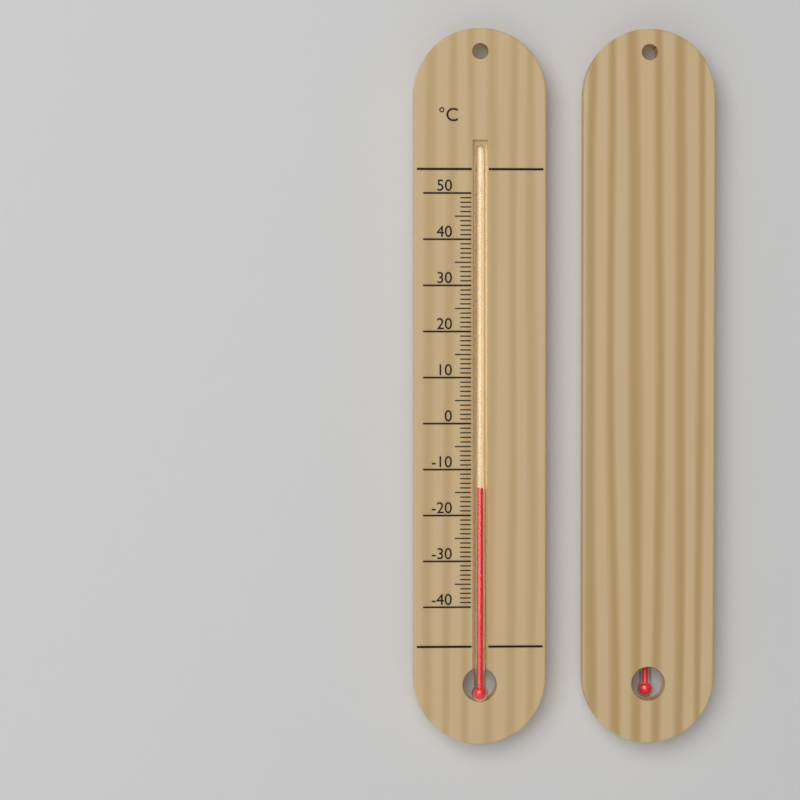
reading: -14 °C
